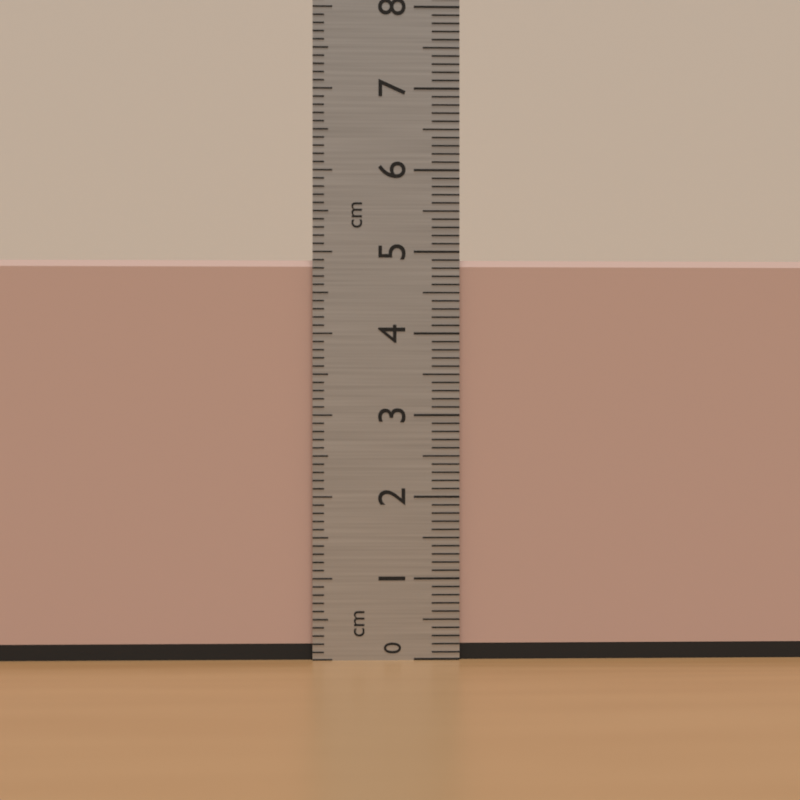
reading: 4.9 cm
